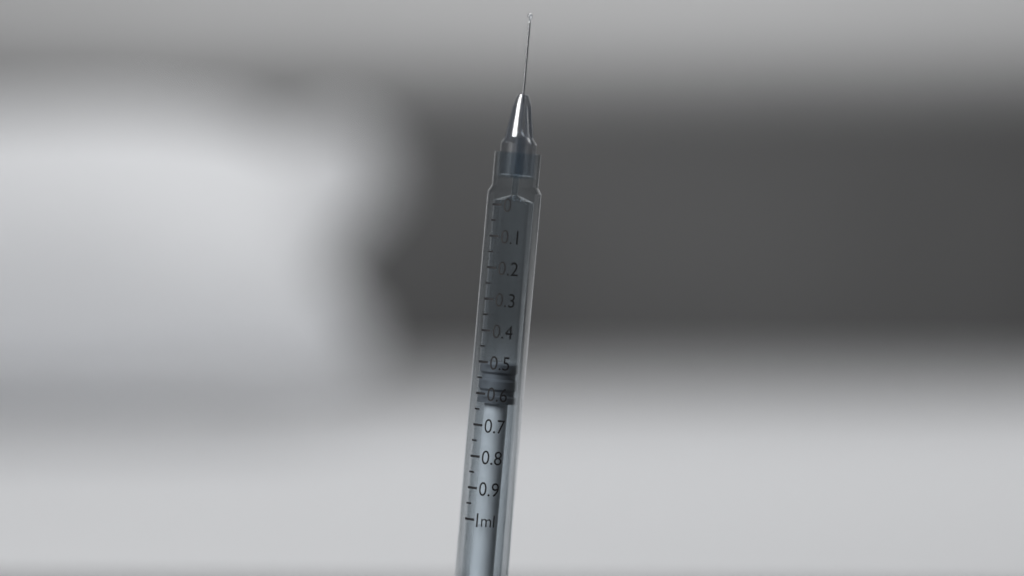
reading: 0.50 ml
